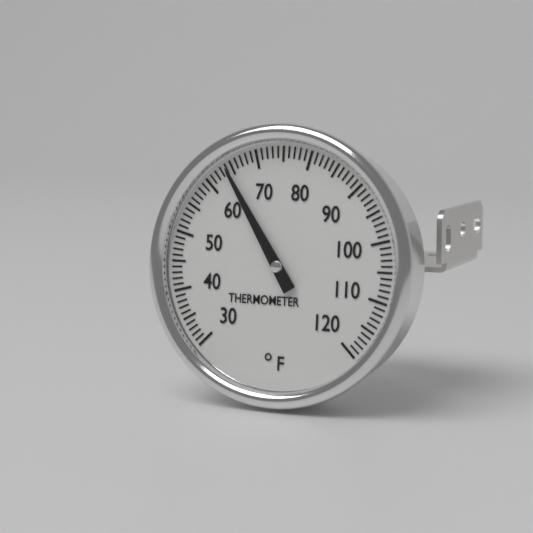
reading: 64 °F
